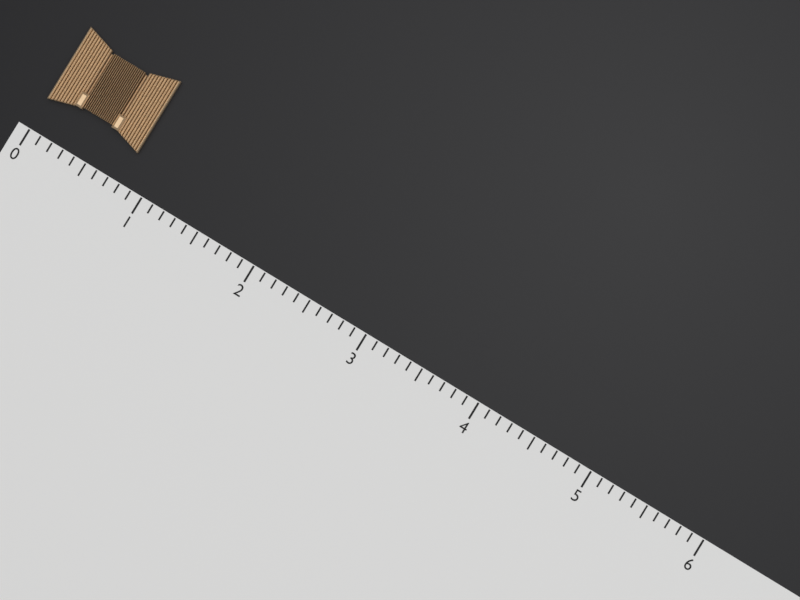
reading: 0.8 (no unit)
